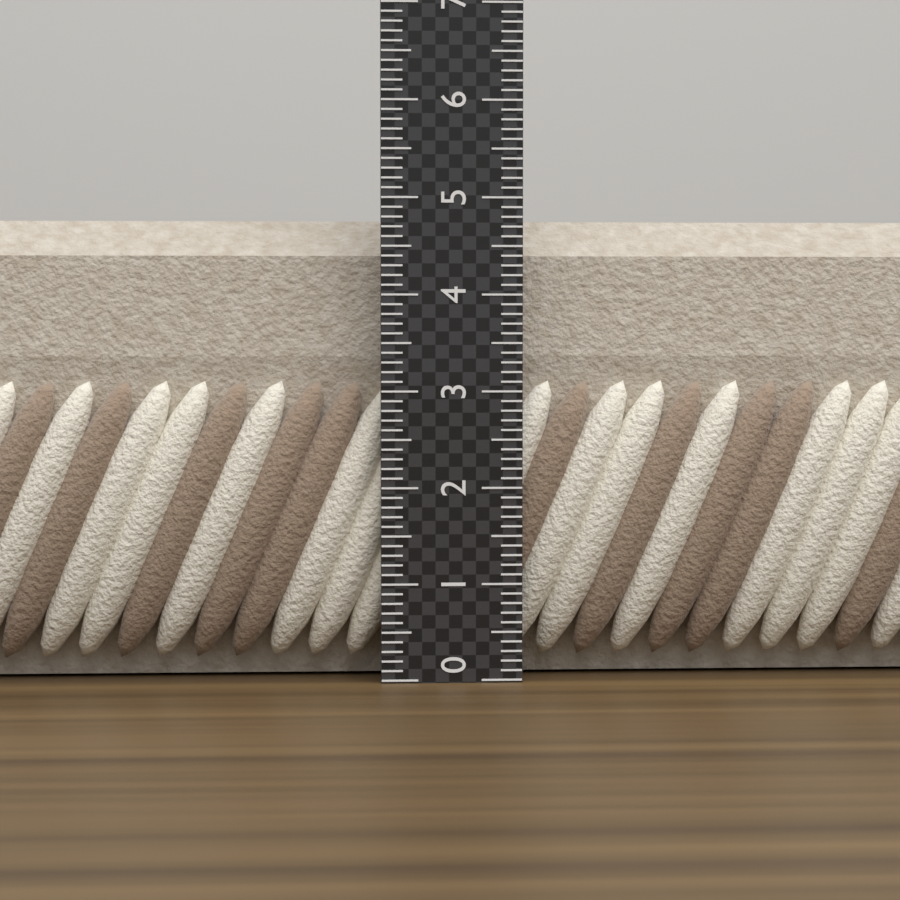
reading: 4.8 (no unit)
